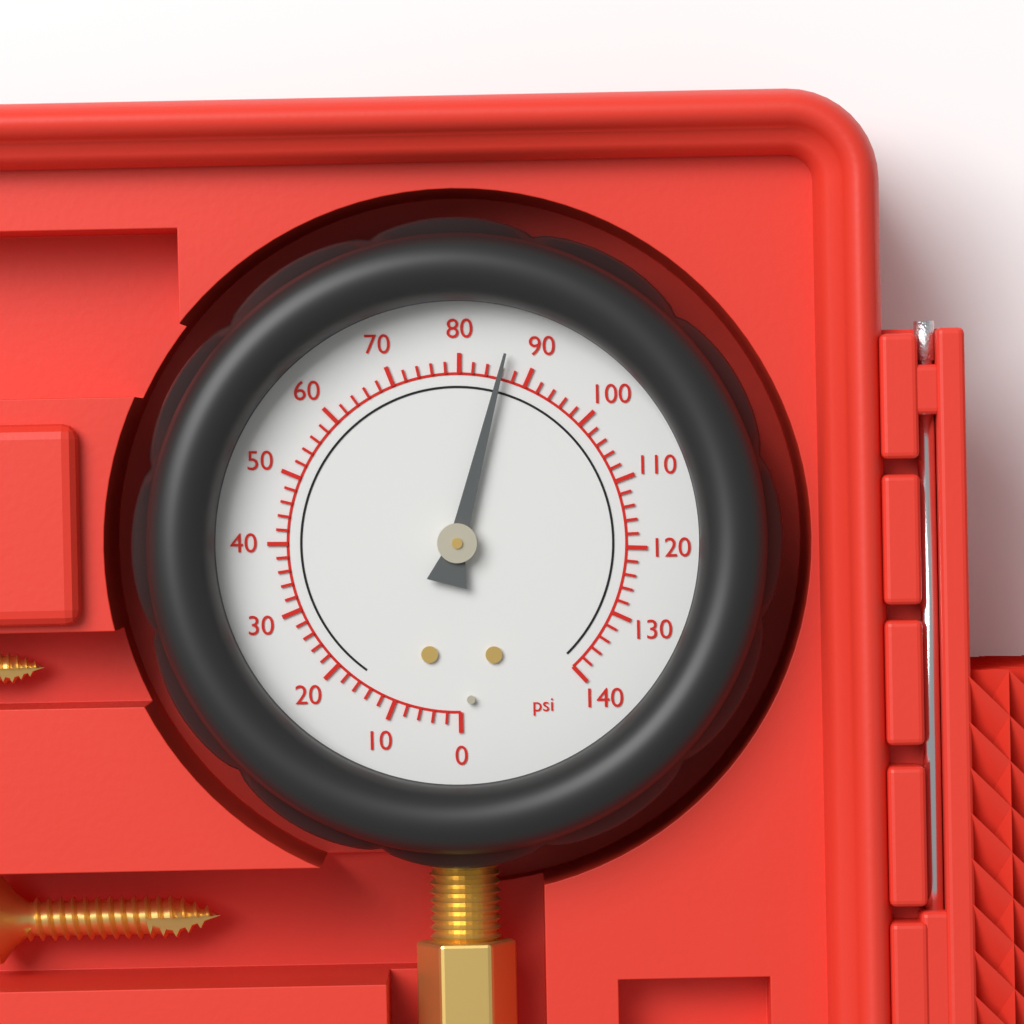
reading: 86 psi
